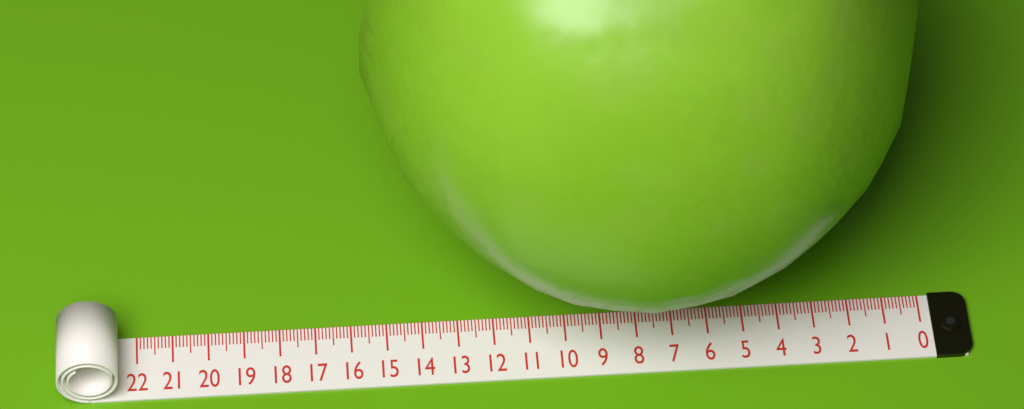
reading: 15.4 (no unit)
